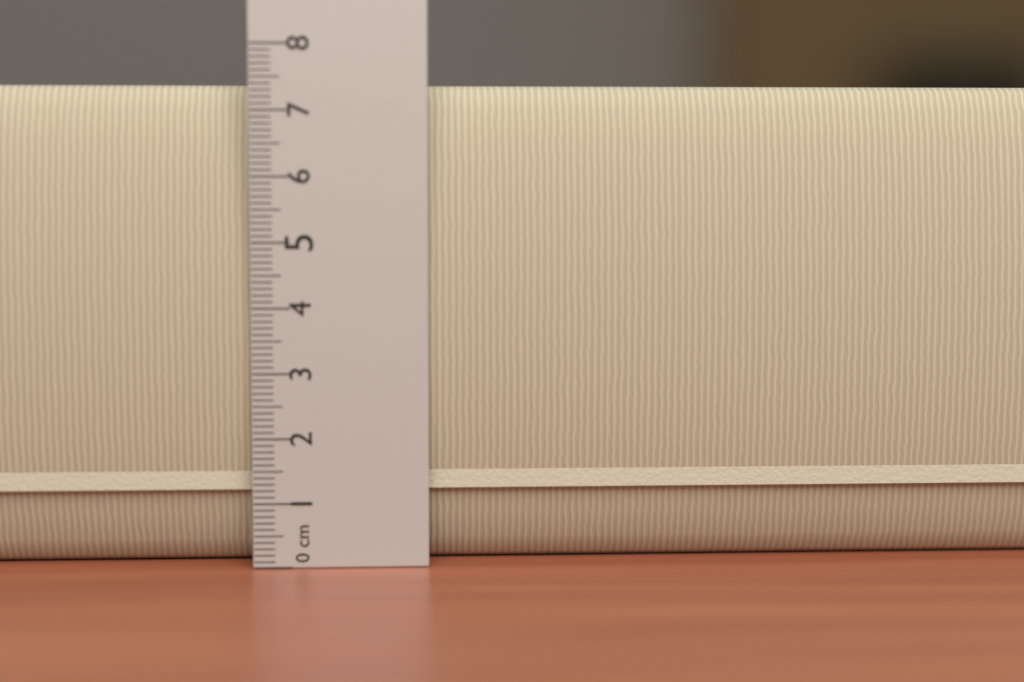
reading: 7.4 cm
